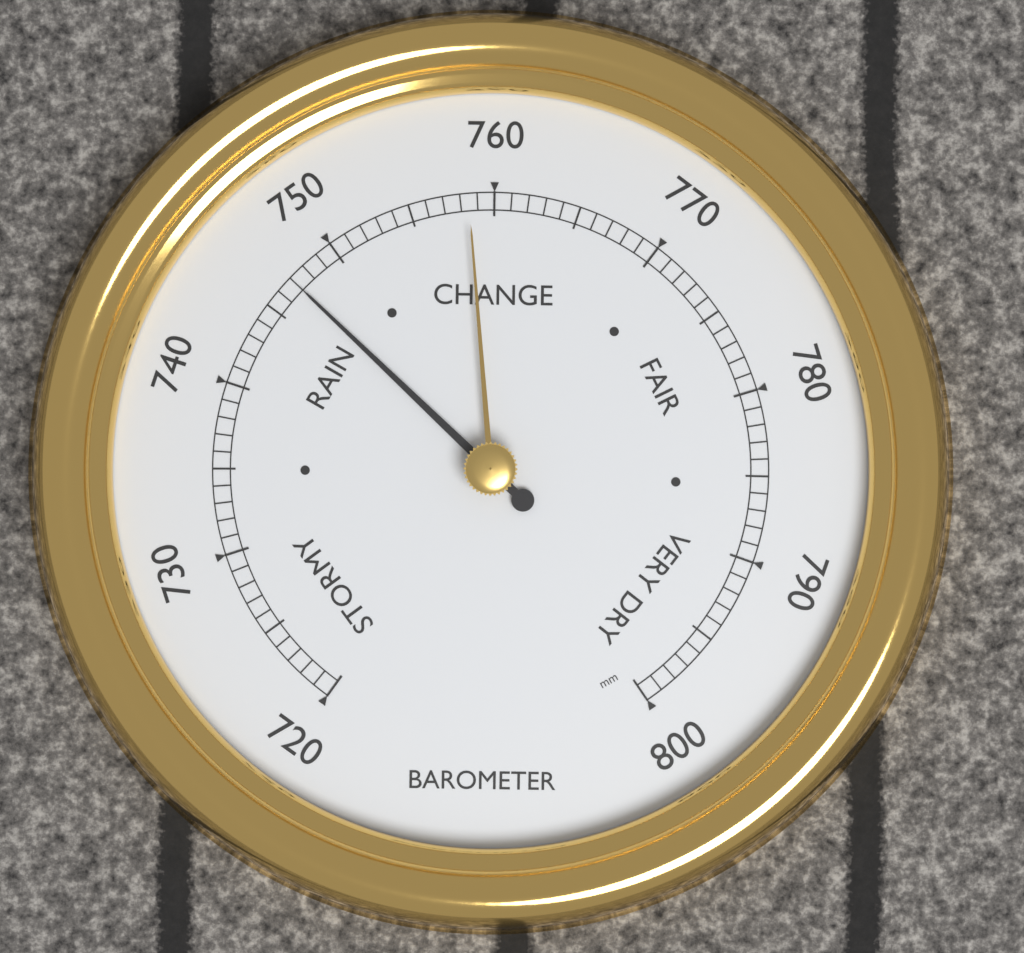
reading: 747 mm
